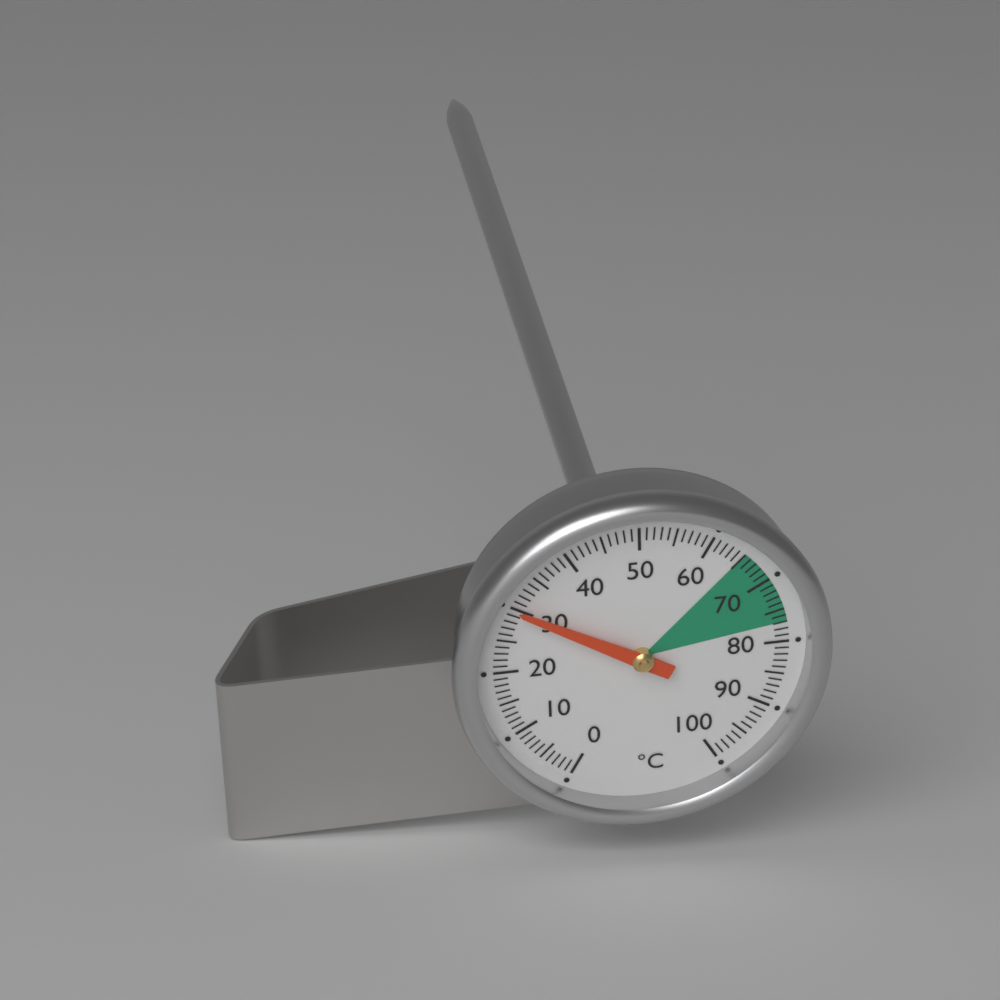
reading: 30 °C
